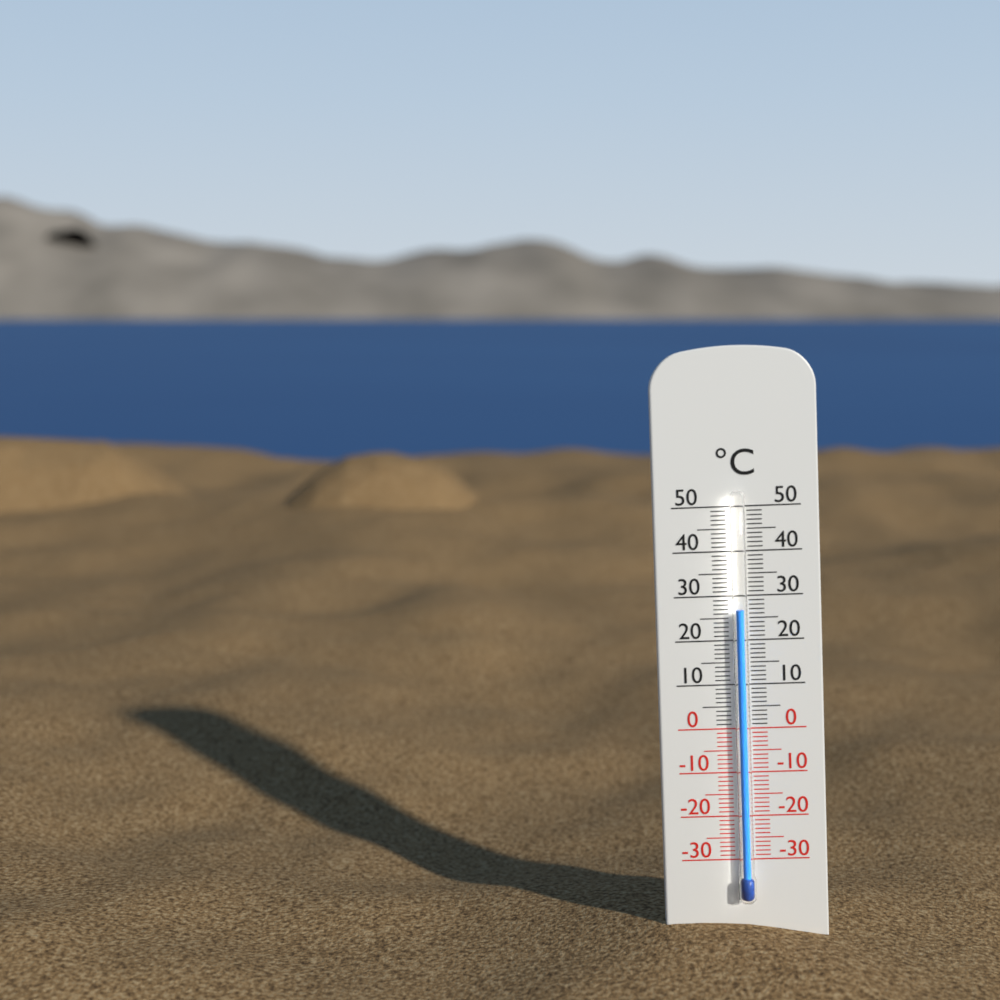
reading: 27 °C
